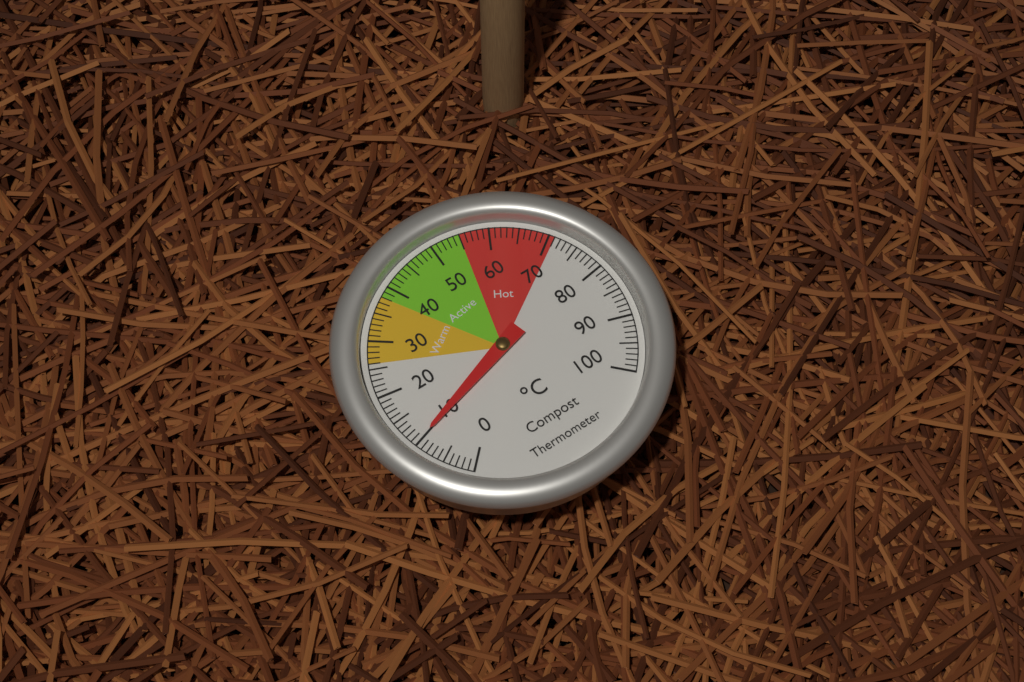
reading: 10 °C
